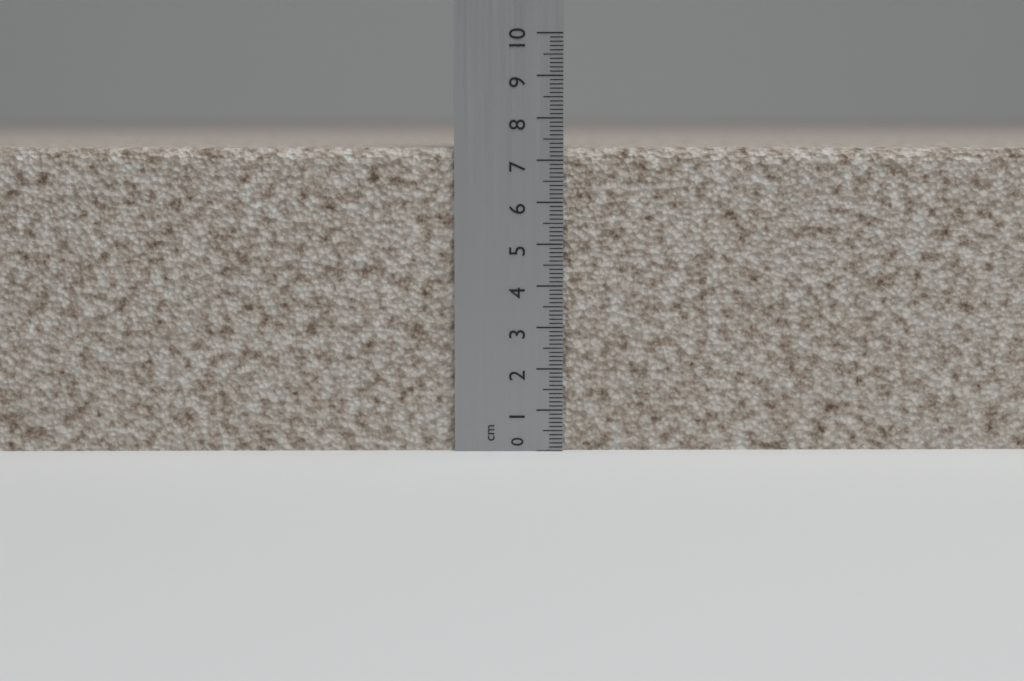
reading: 7.3 cm
